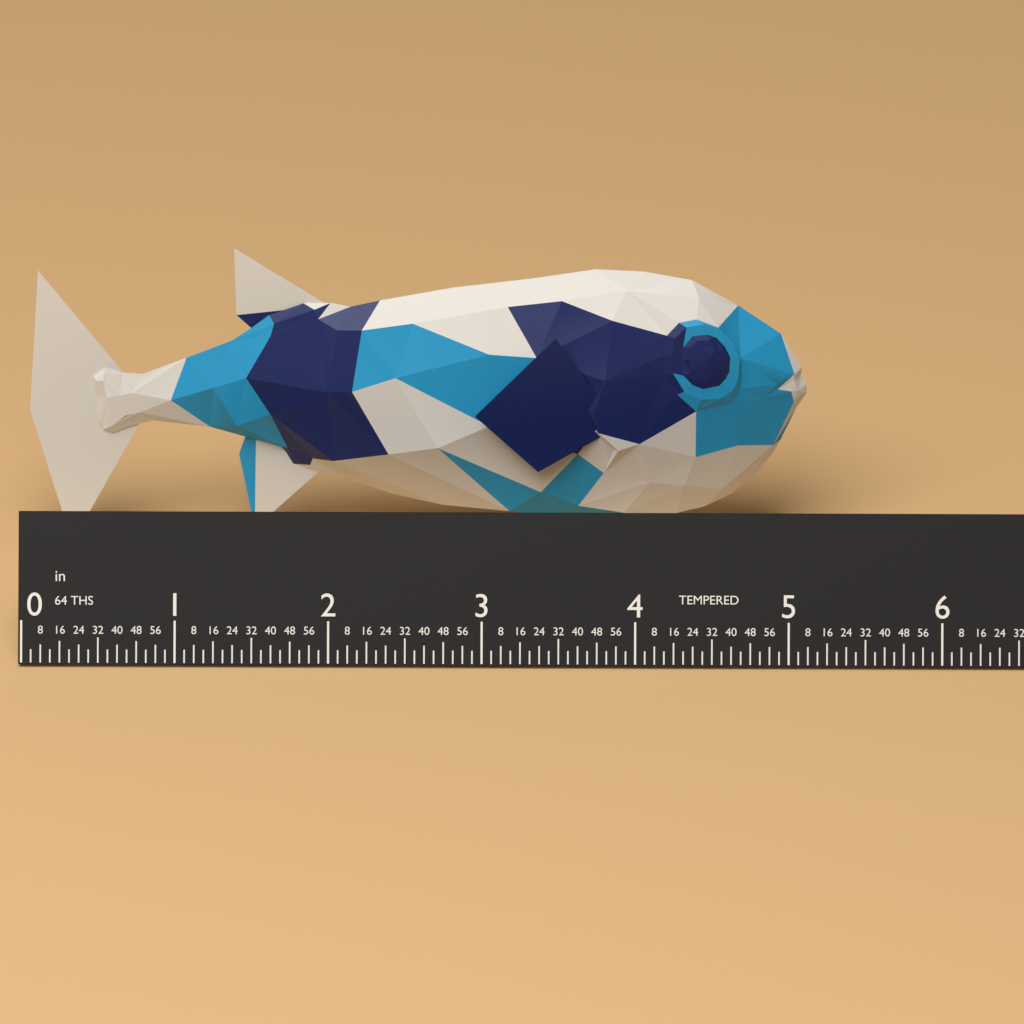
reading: 5.1250 in
